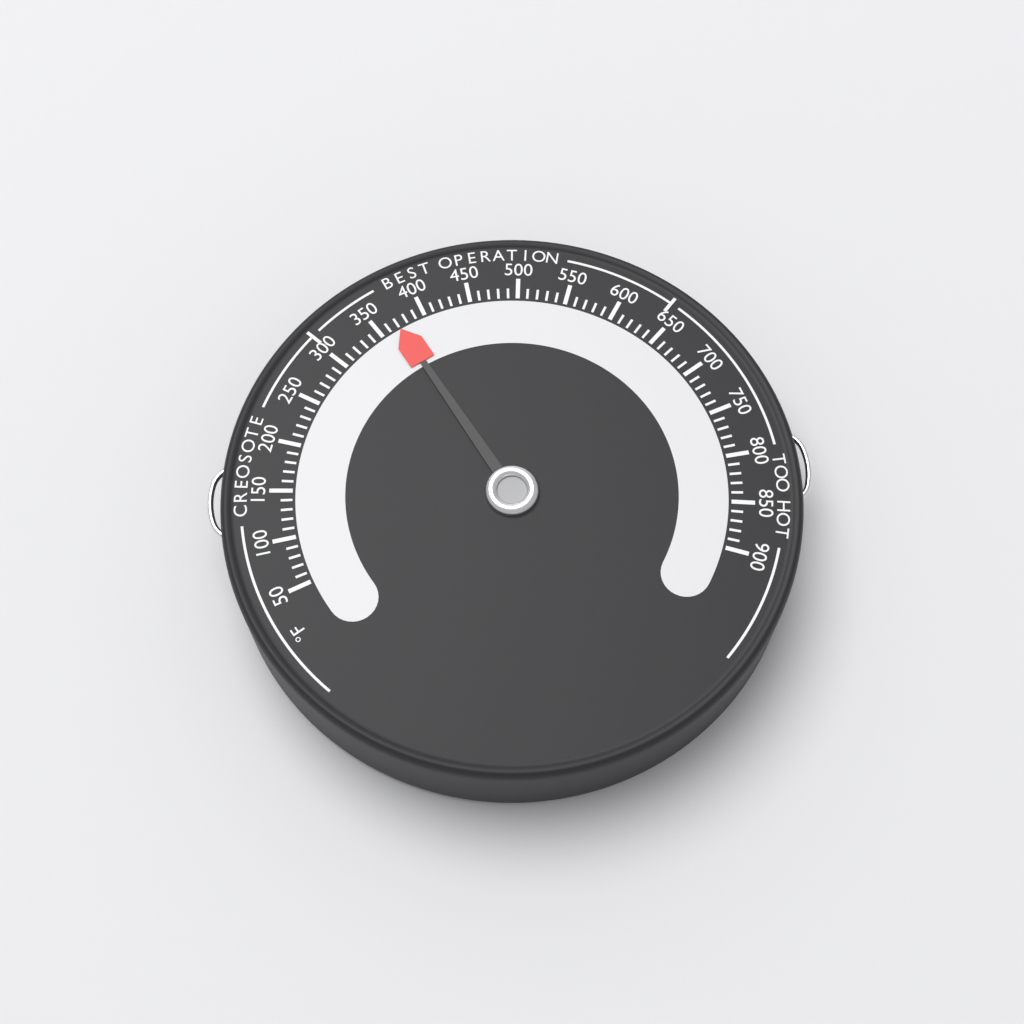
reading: 370 °F
